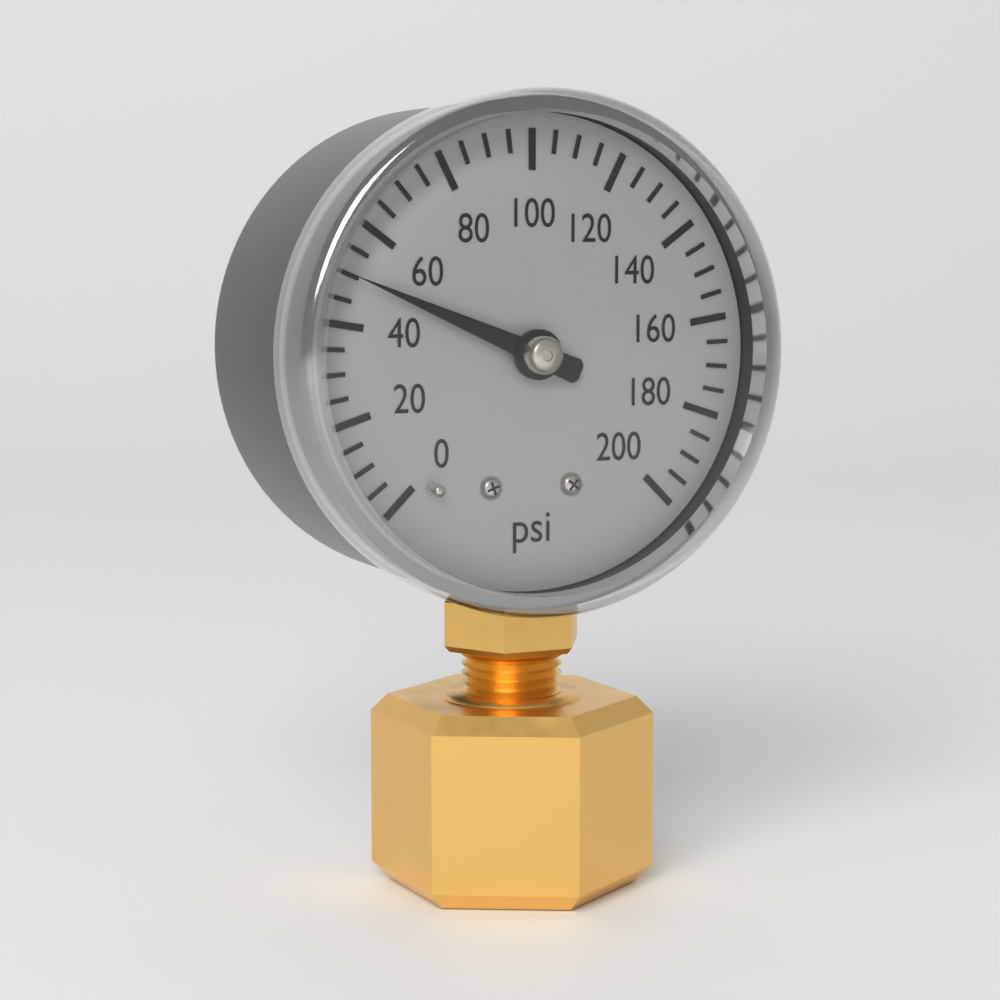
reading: 50 psi
